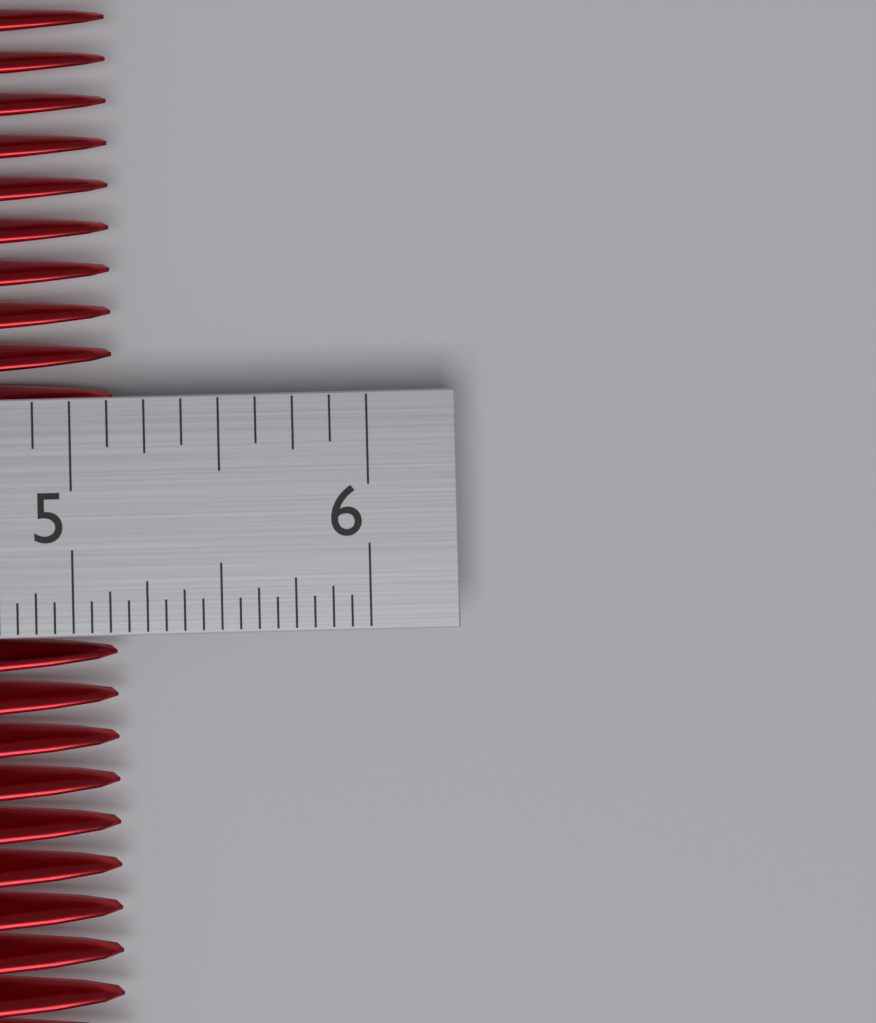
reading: 5.1250 in
